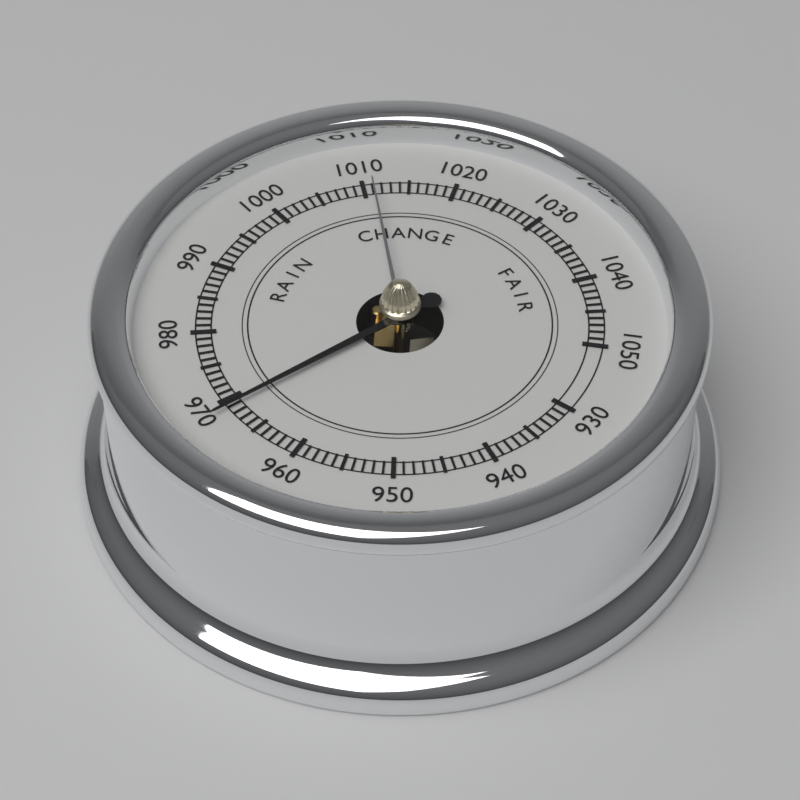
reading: 969 (no unit)
